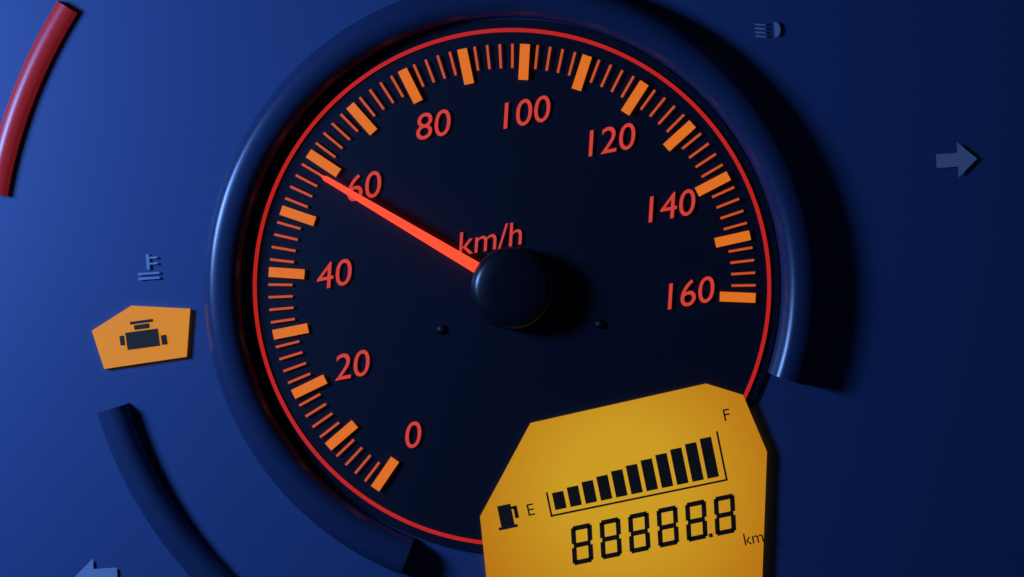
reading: 58 km/h
